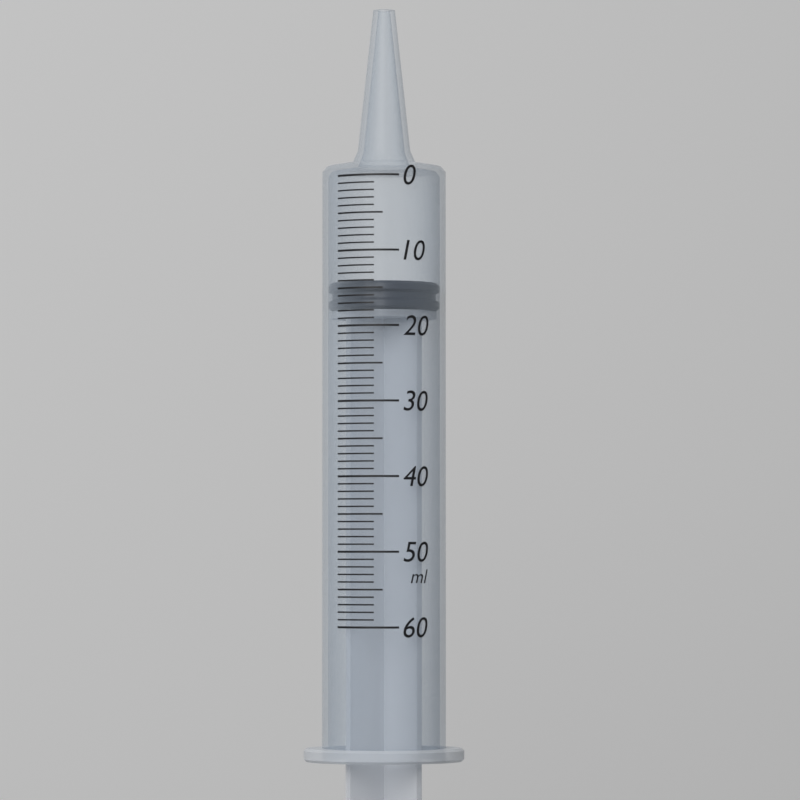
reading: 14 ml
